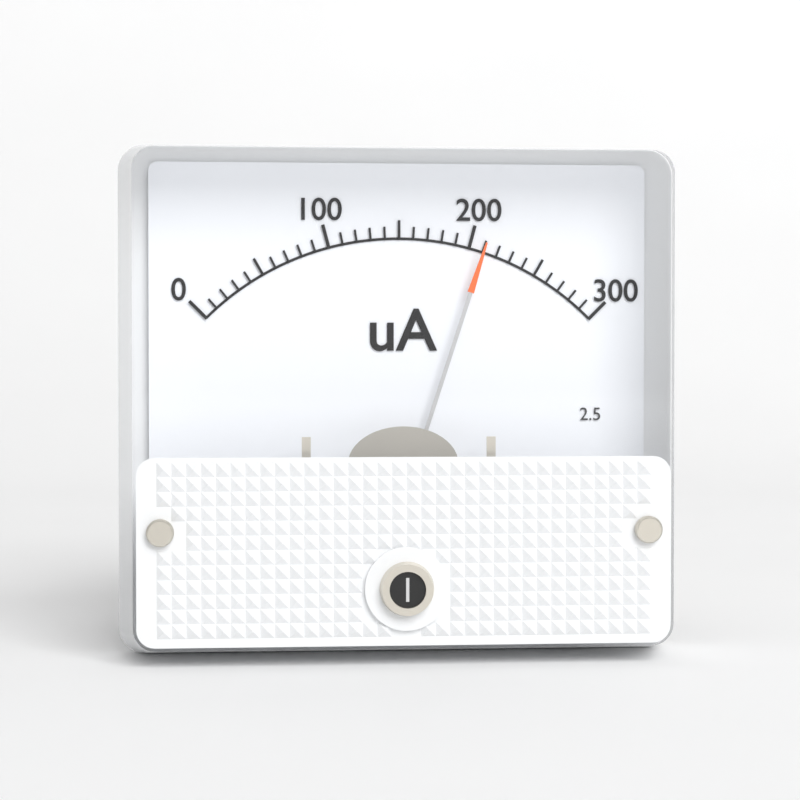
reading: 210 uA
